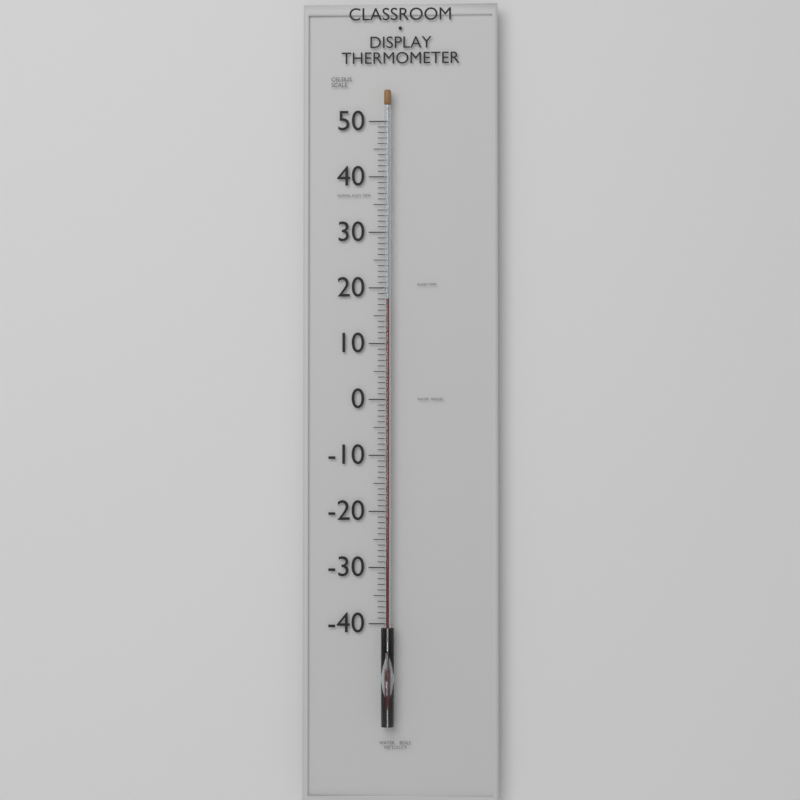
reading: 18 °C
